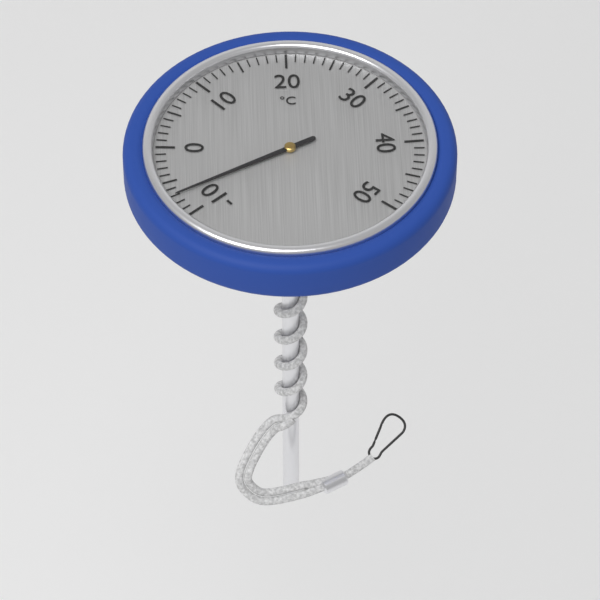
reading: -7 °C
